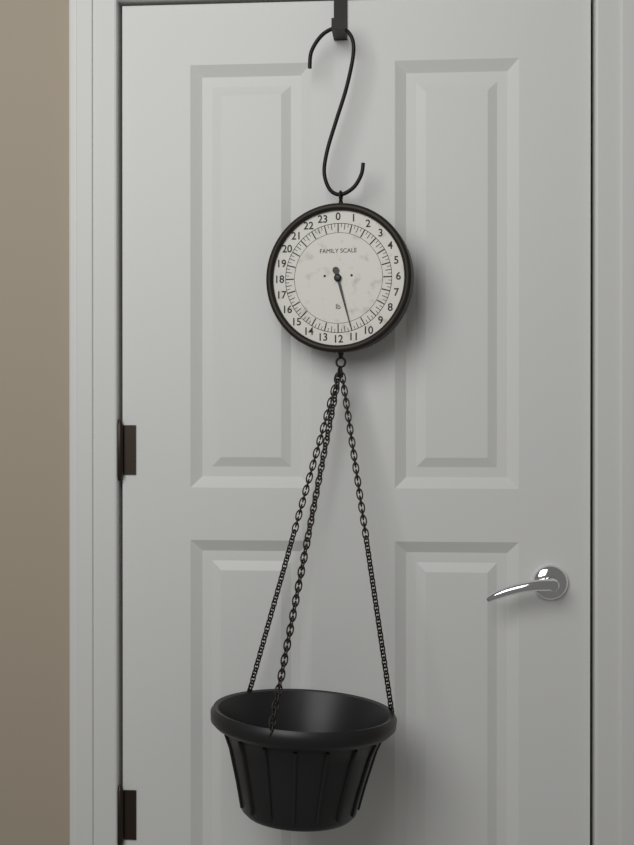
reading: 11.00 lb
